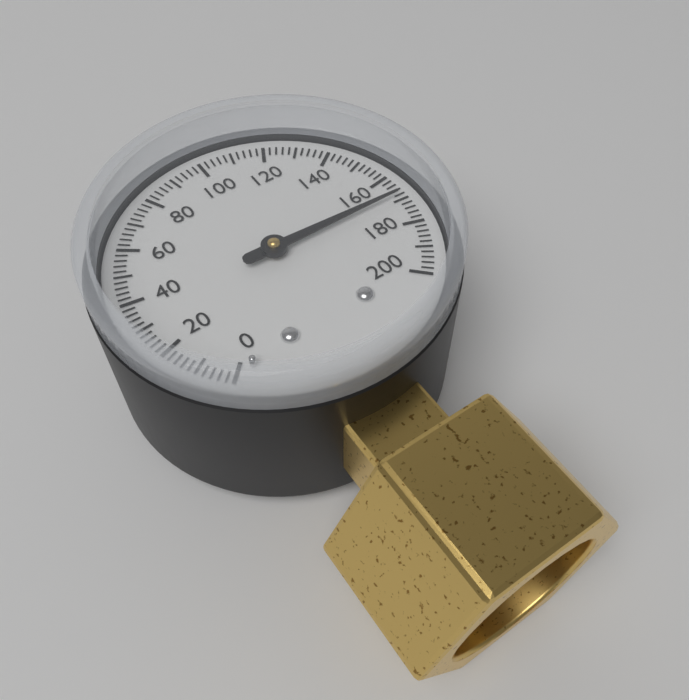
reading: 168 (no unit)
